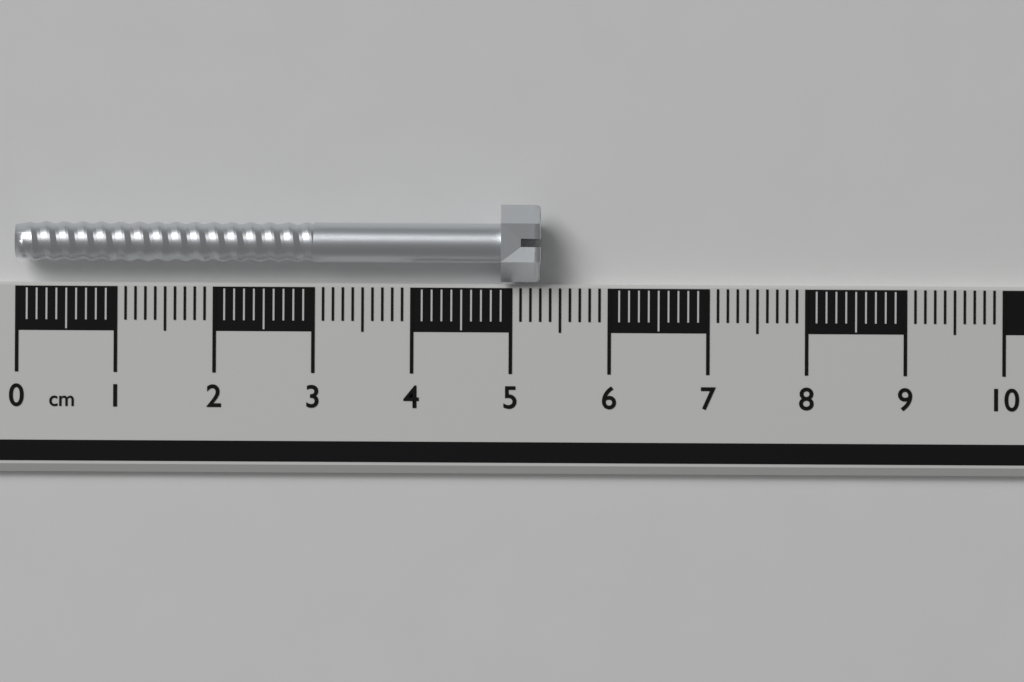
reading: 5.3 cm
